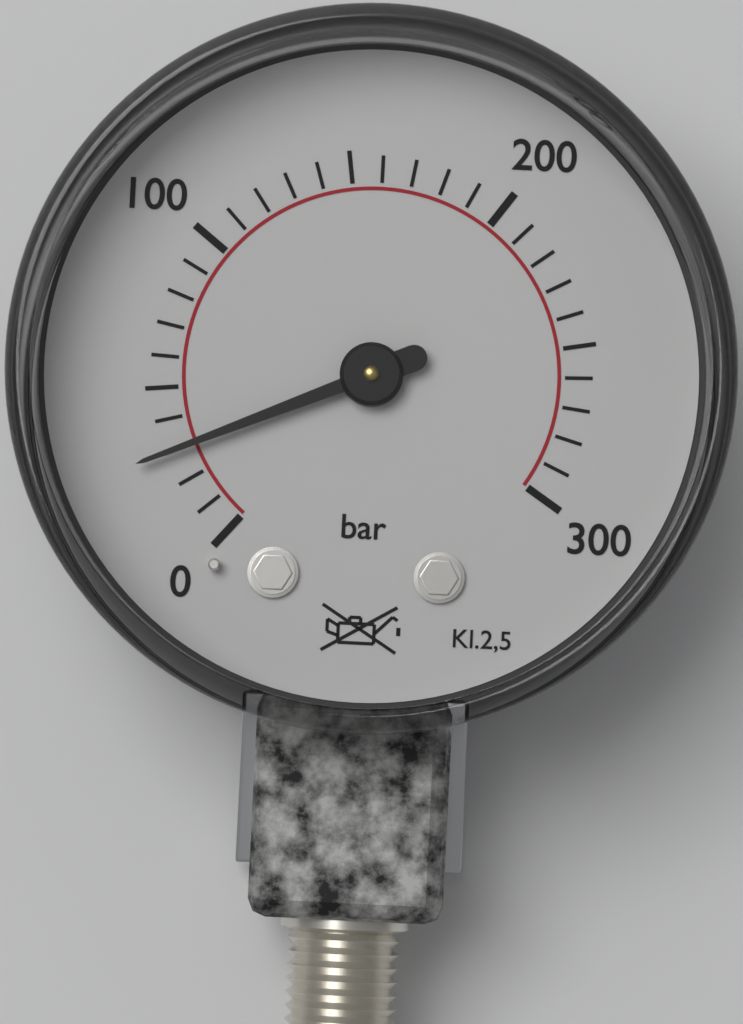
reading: 30 bar
